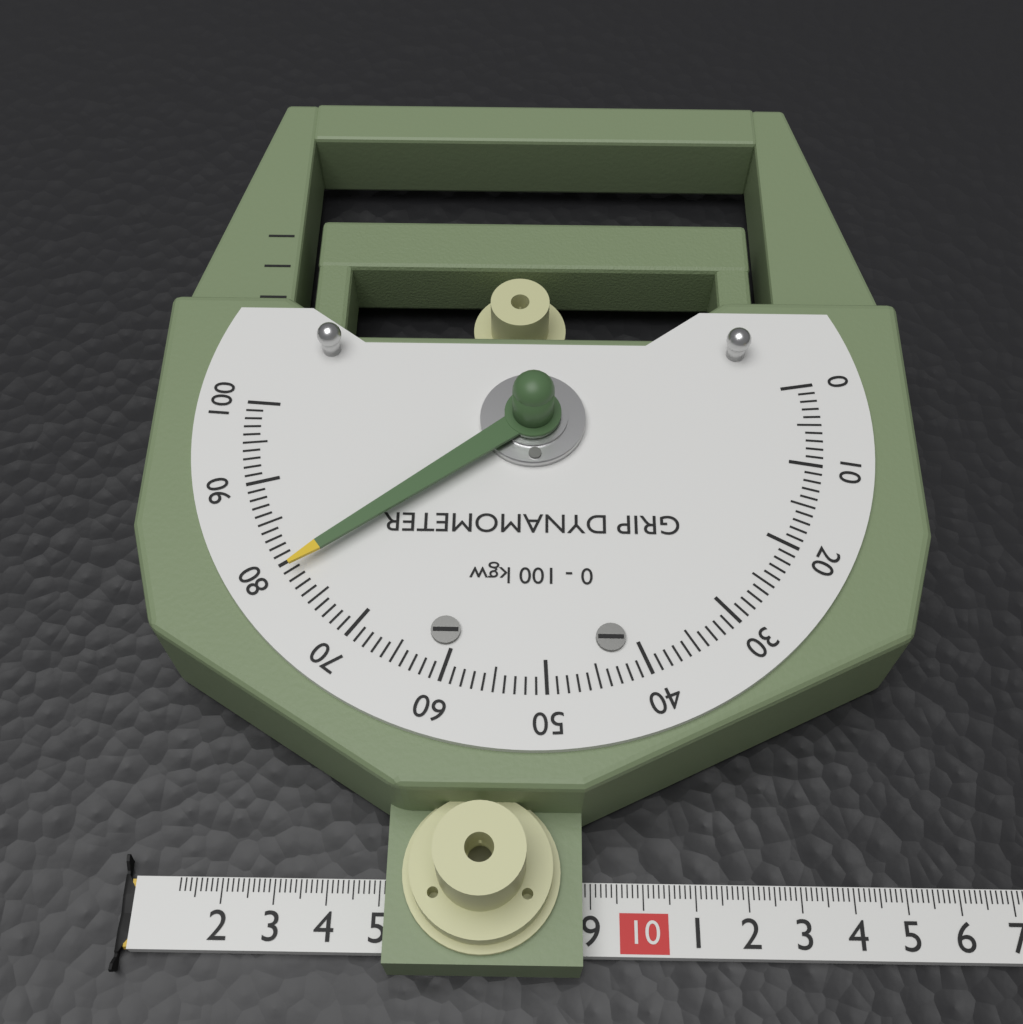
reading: 79 kgw
